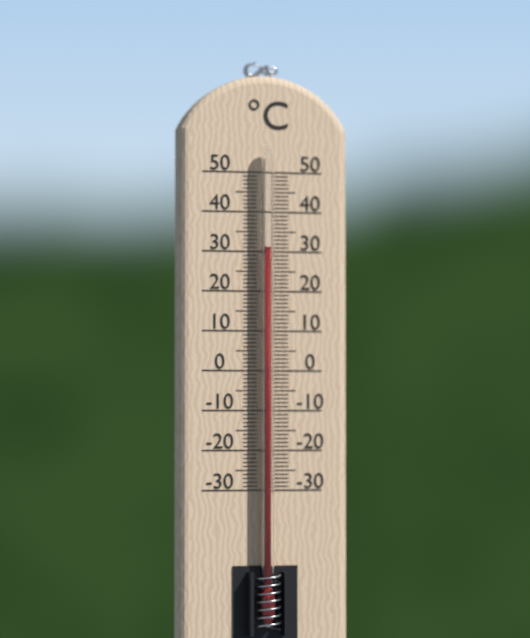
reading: 31 °C
